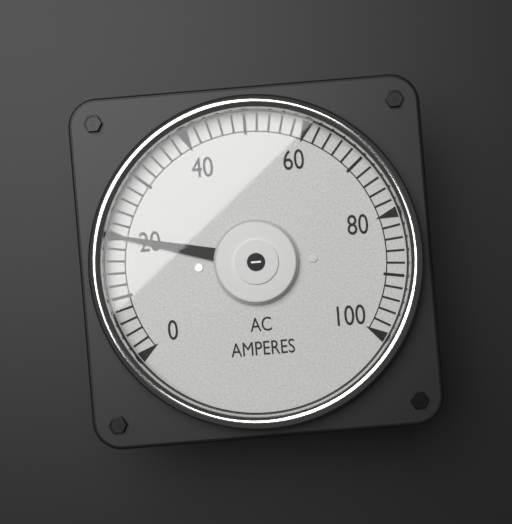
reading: 20 A
